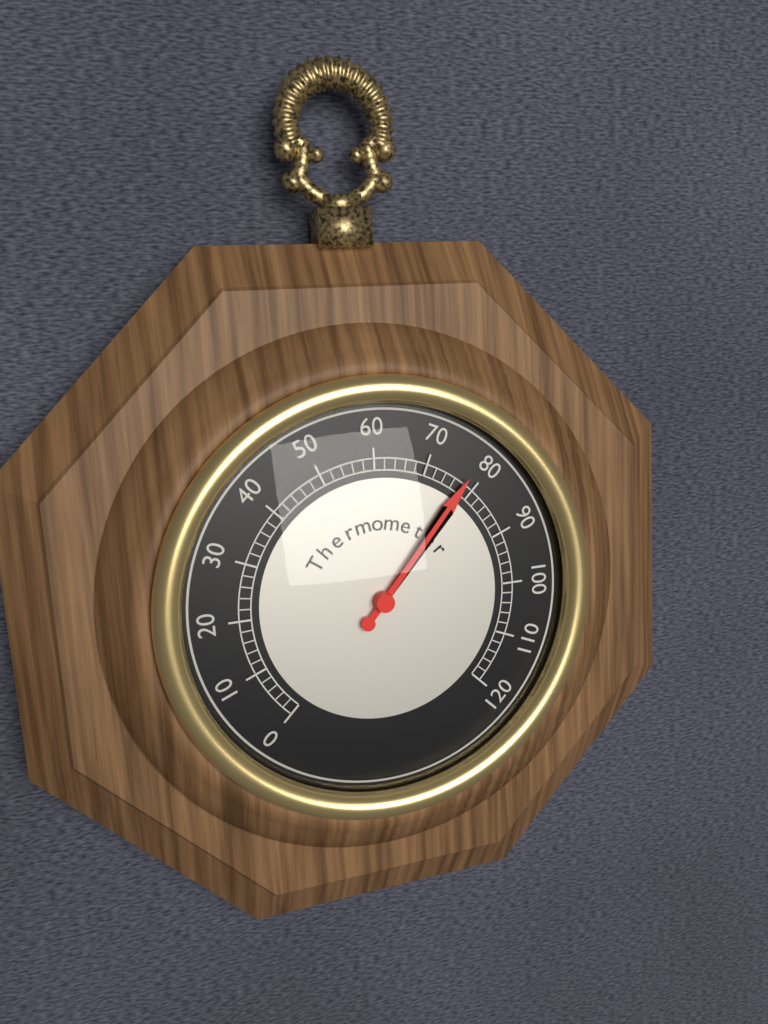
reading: 78 (no unit)
